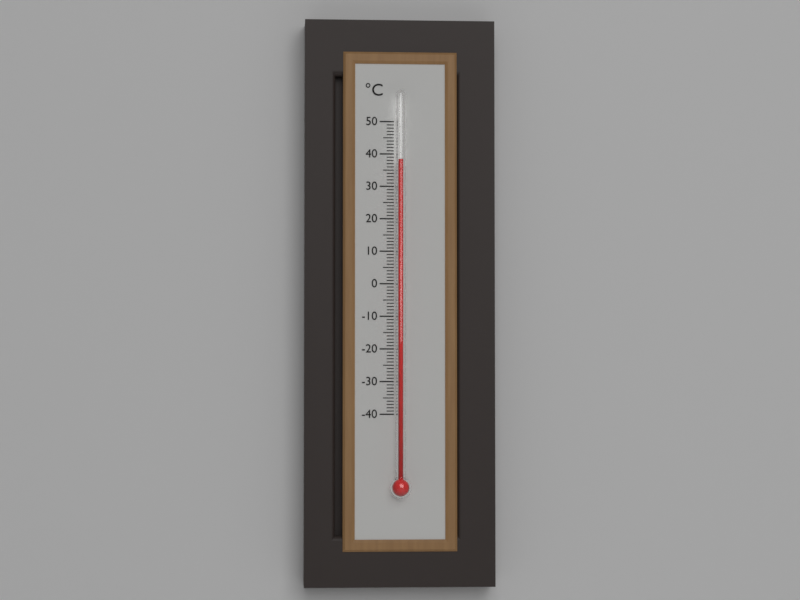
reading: 38 °C
